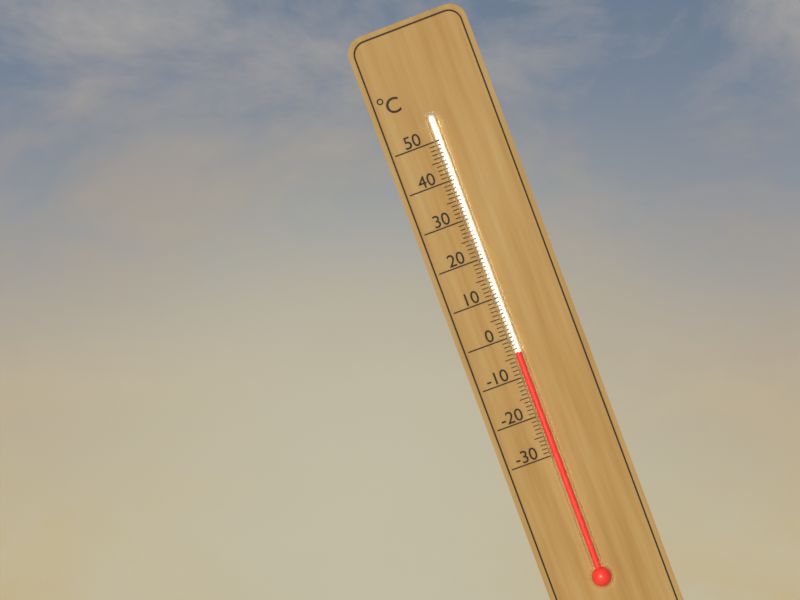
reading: -4 °C
